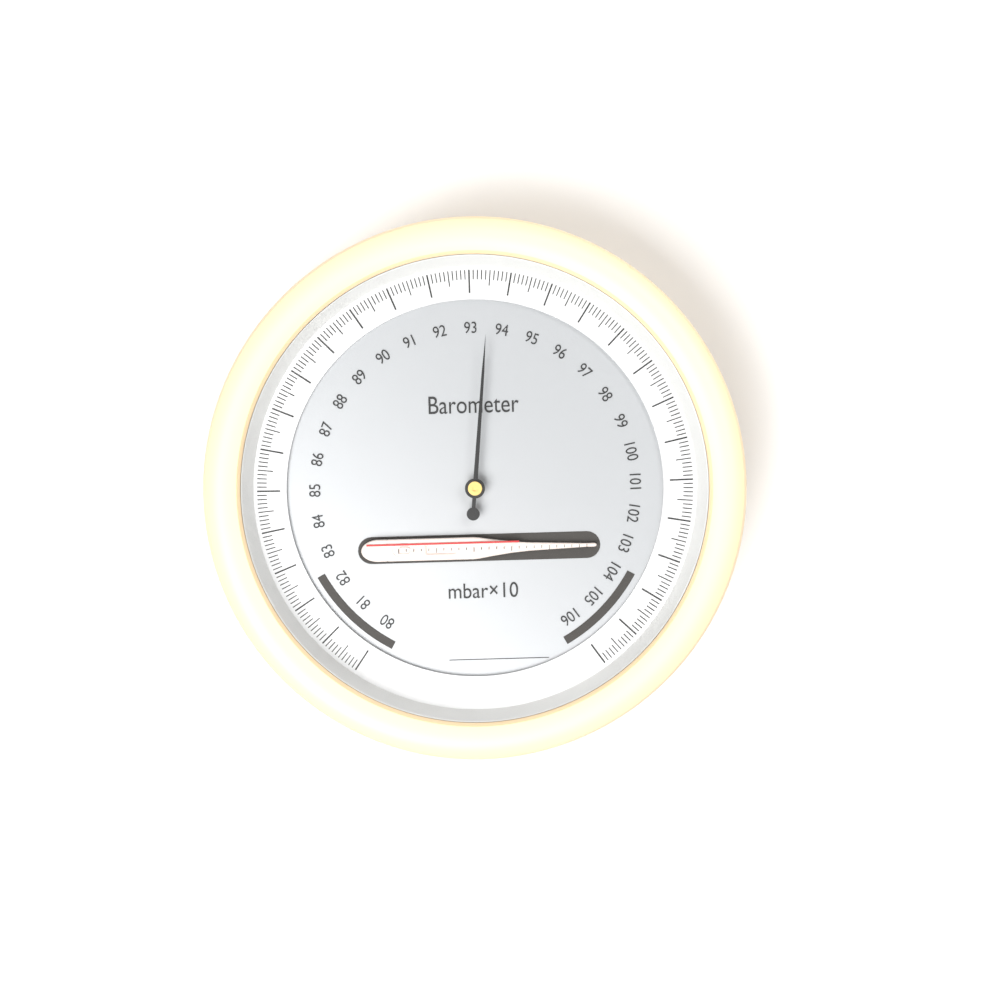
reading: 93.5 mbar×10
